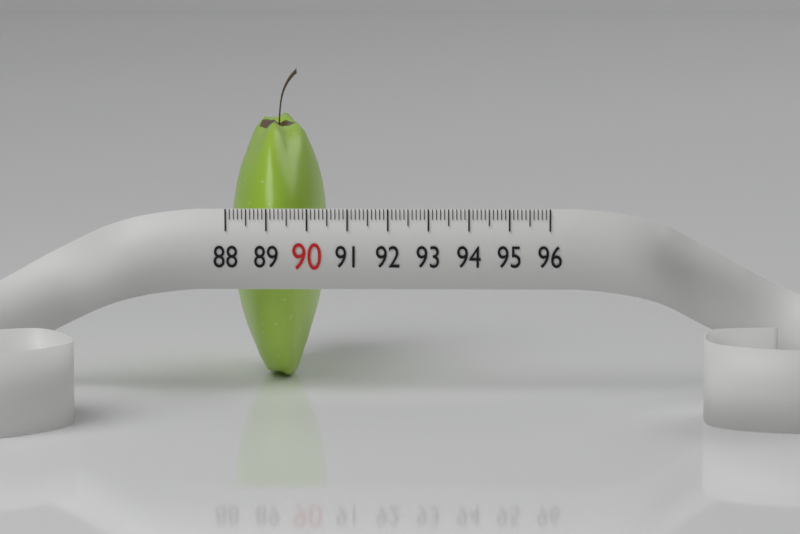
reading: 90.4 (no unit)
